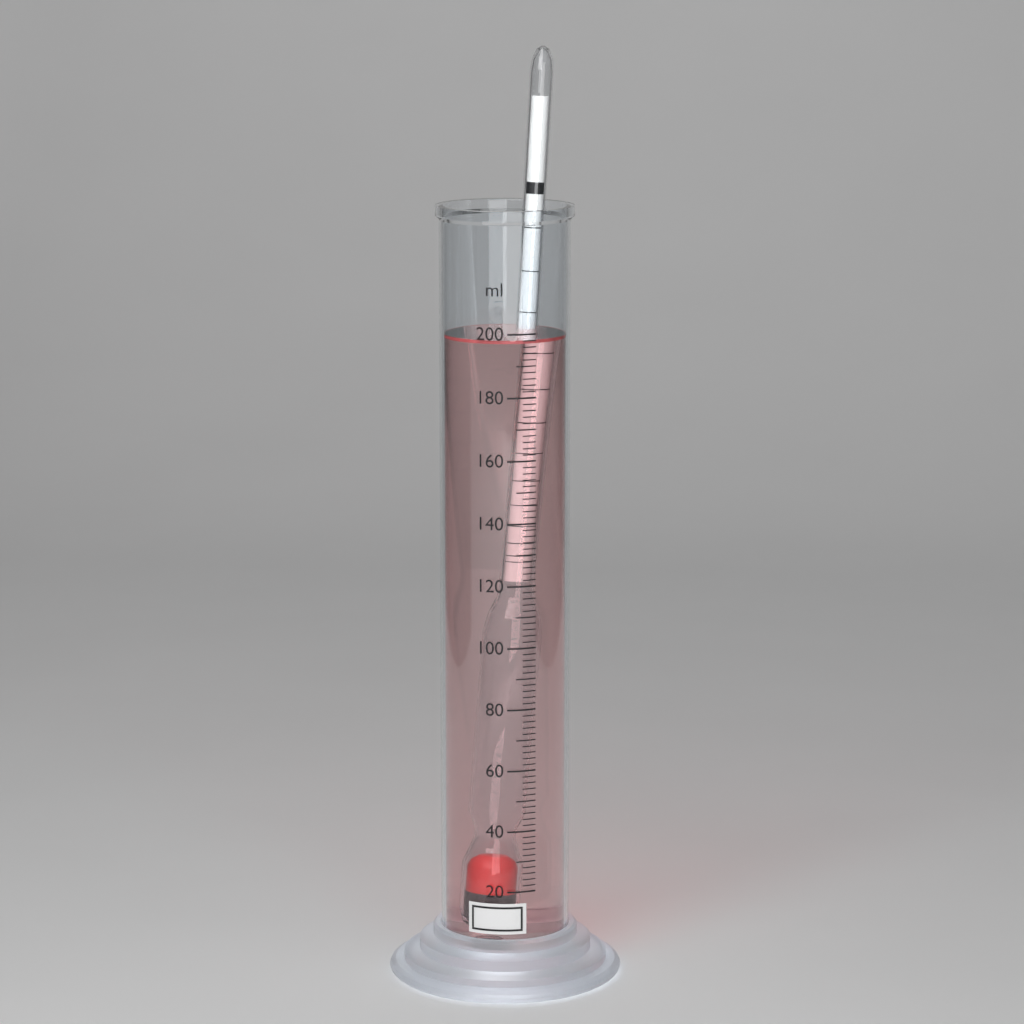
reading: 198 ml
